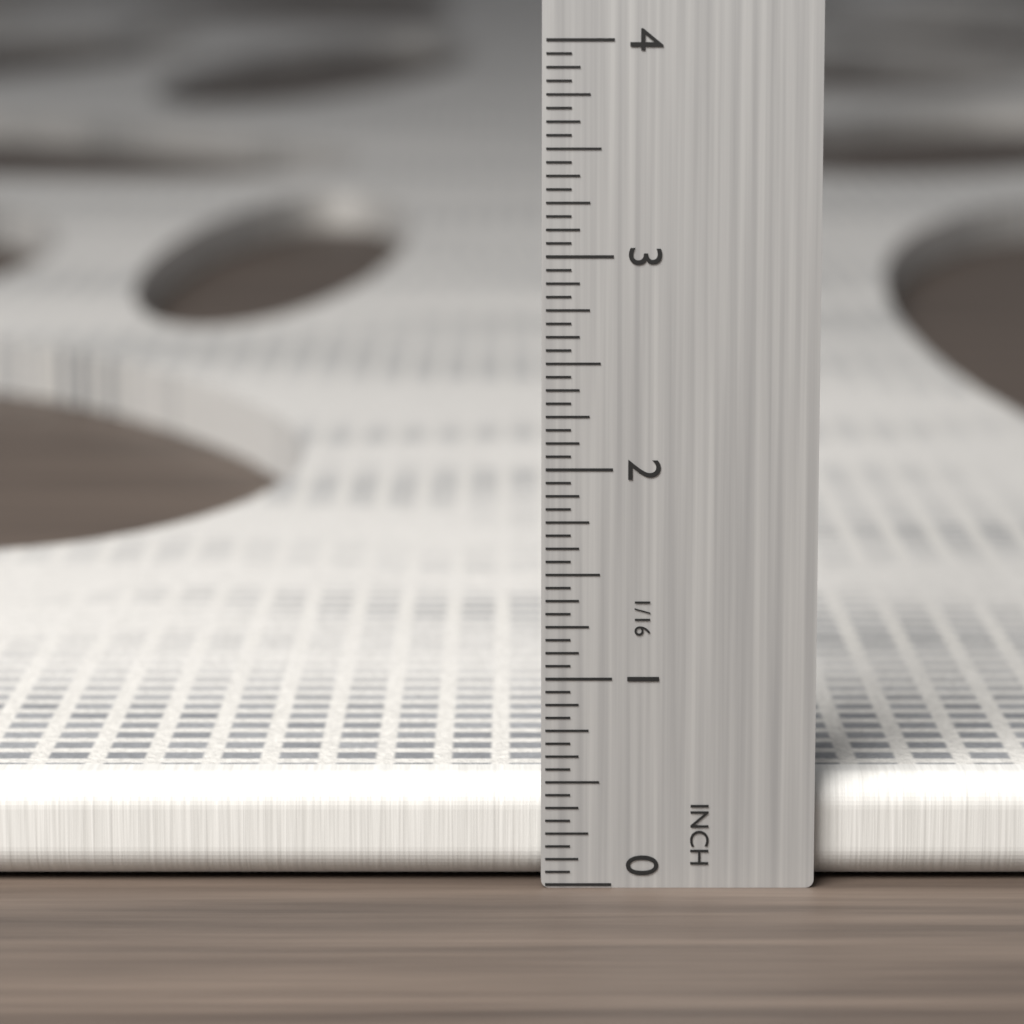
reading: 0.5000 in
